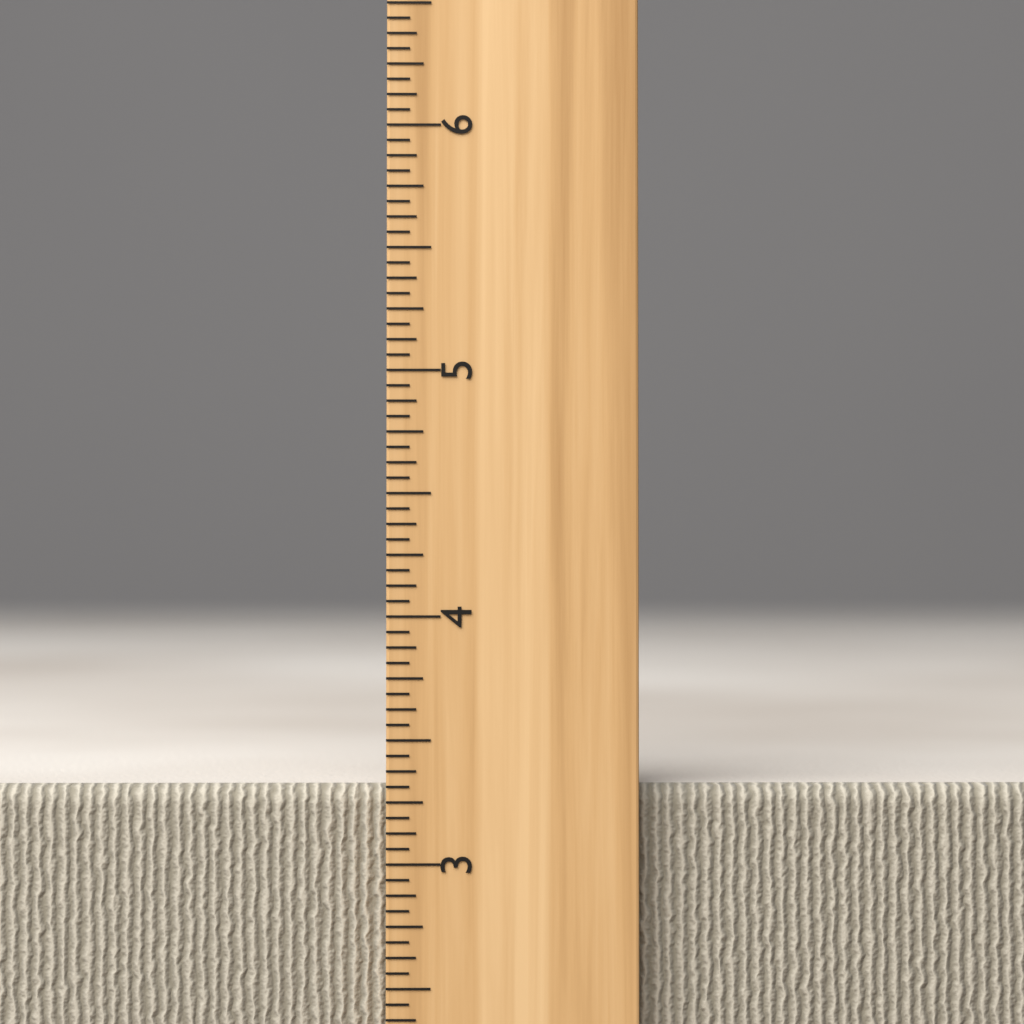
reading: 3.3125 inch
